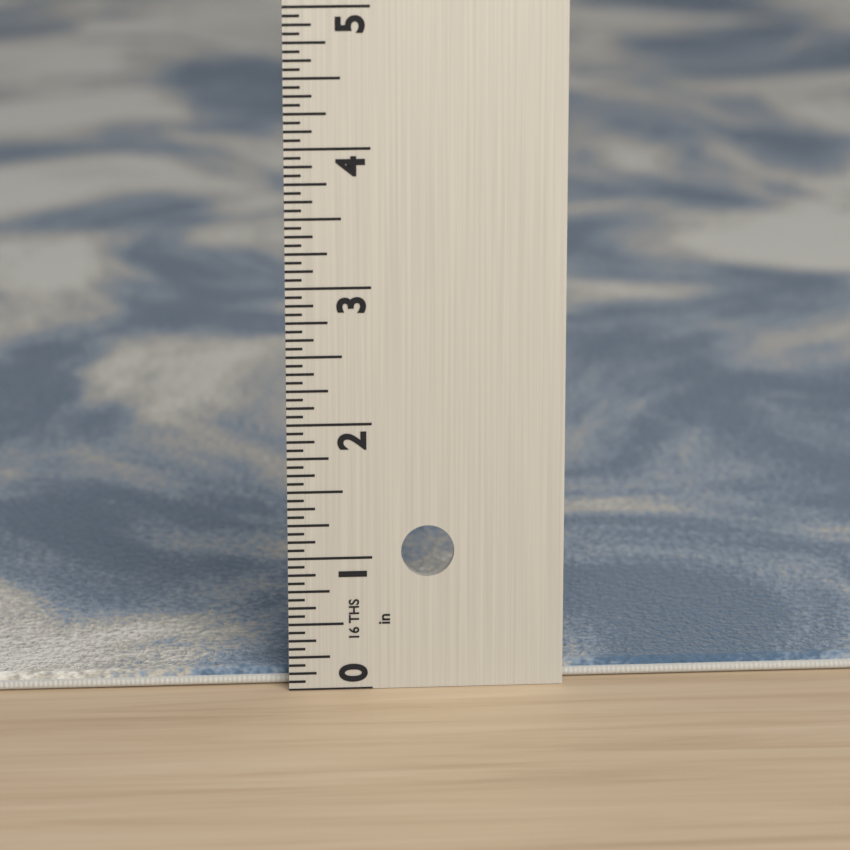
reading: 0.1250 in
